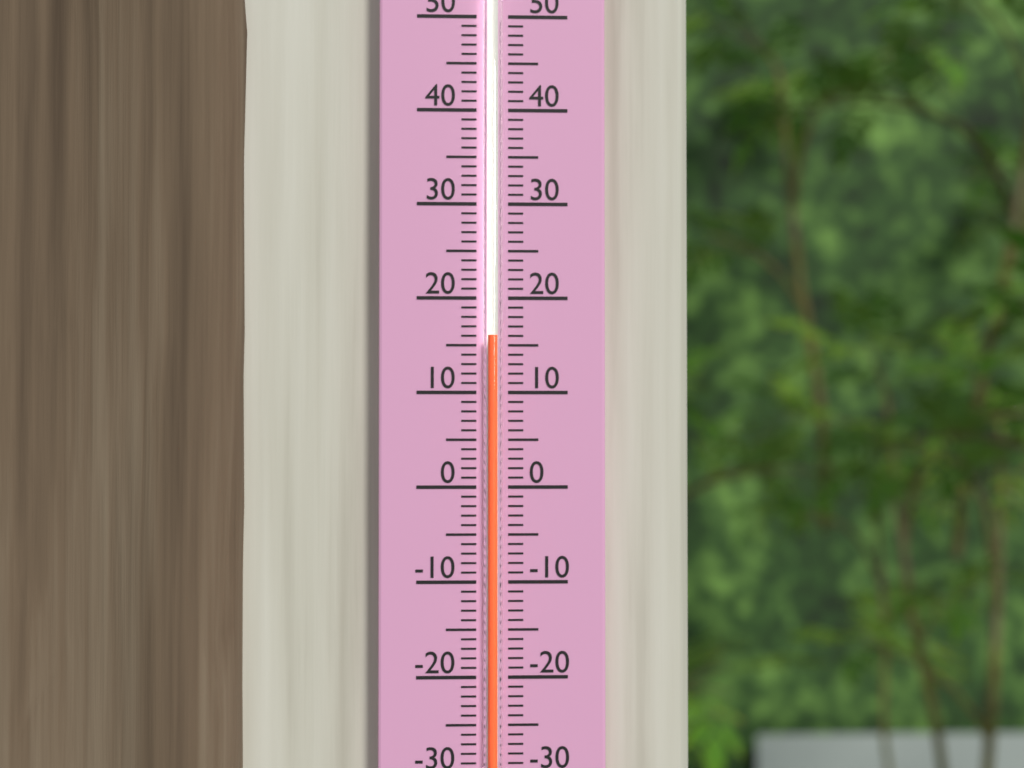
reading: 16 (no unit)
